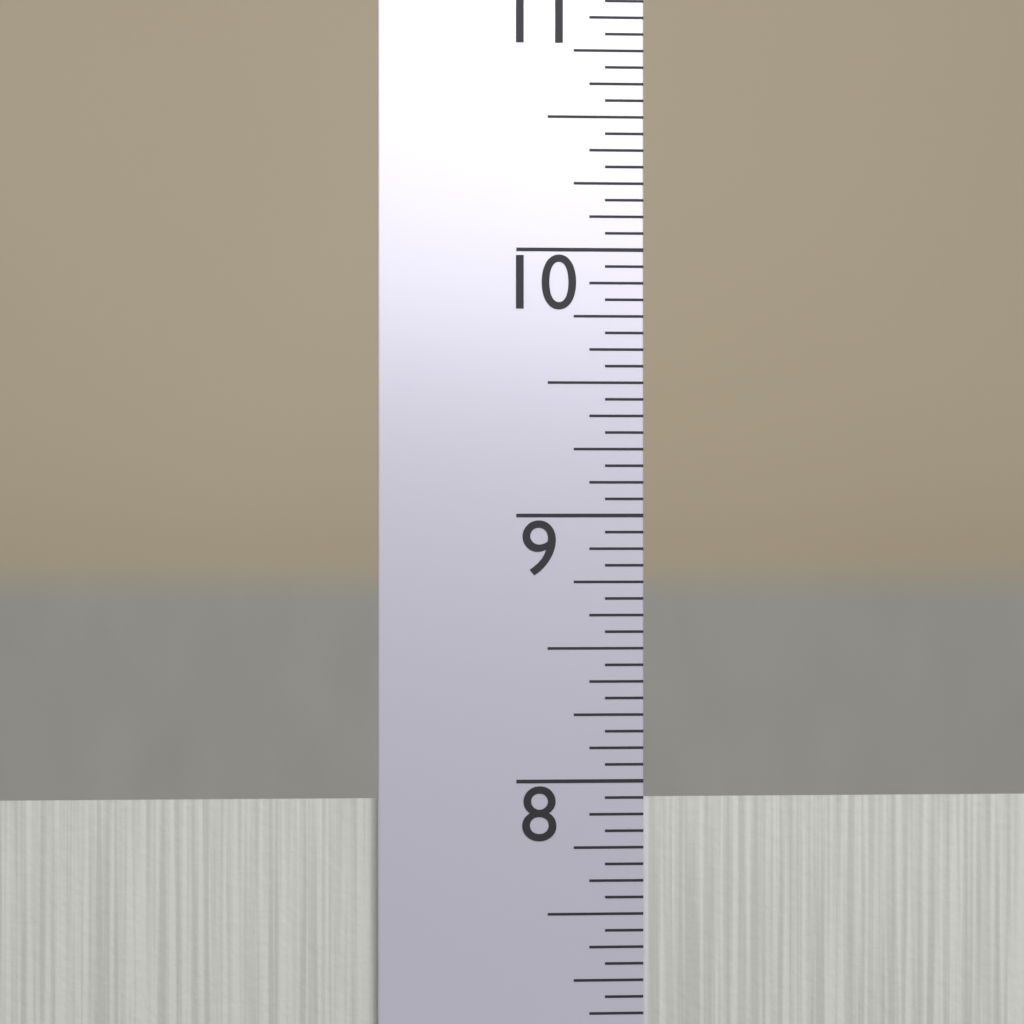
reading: 7.9375 in
